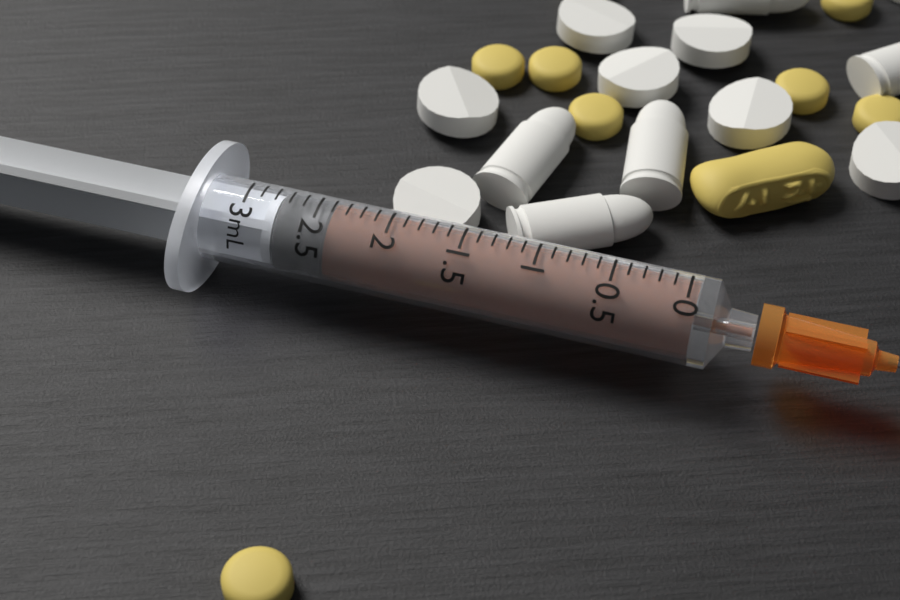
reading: 2.4 mL
